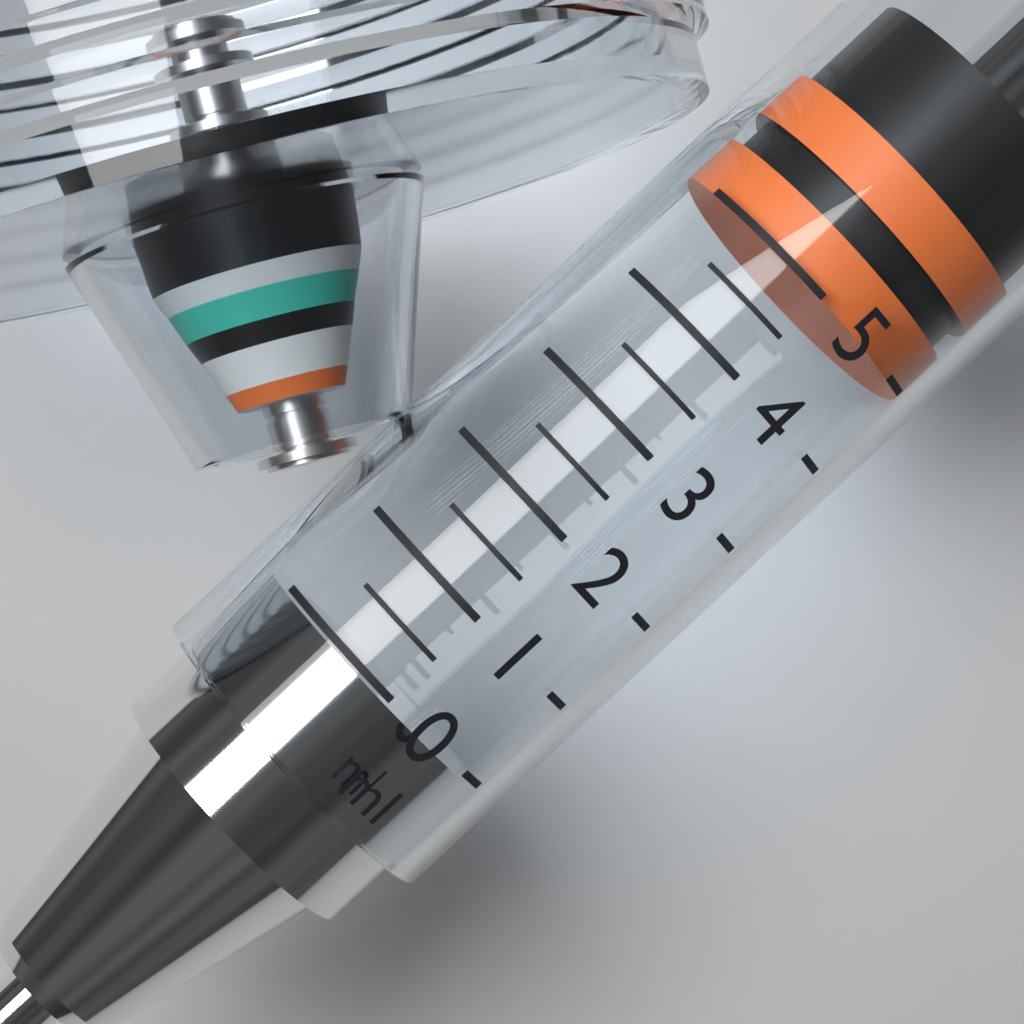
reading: 5.0 ml
